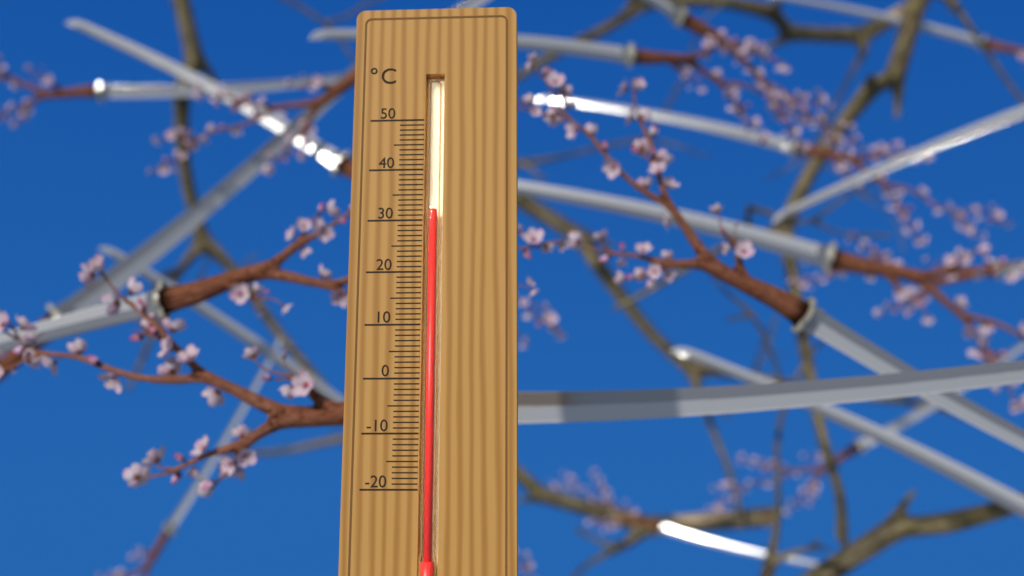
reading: 32 °C
